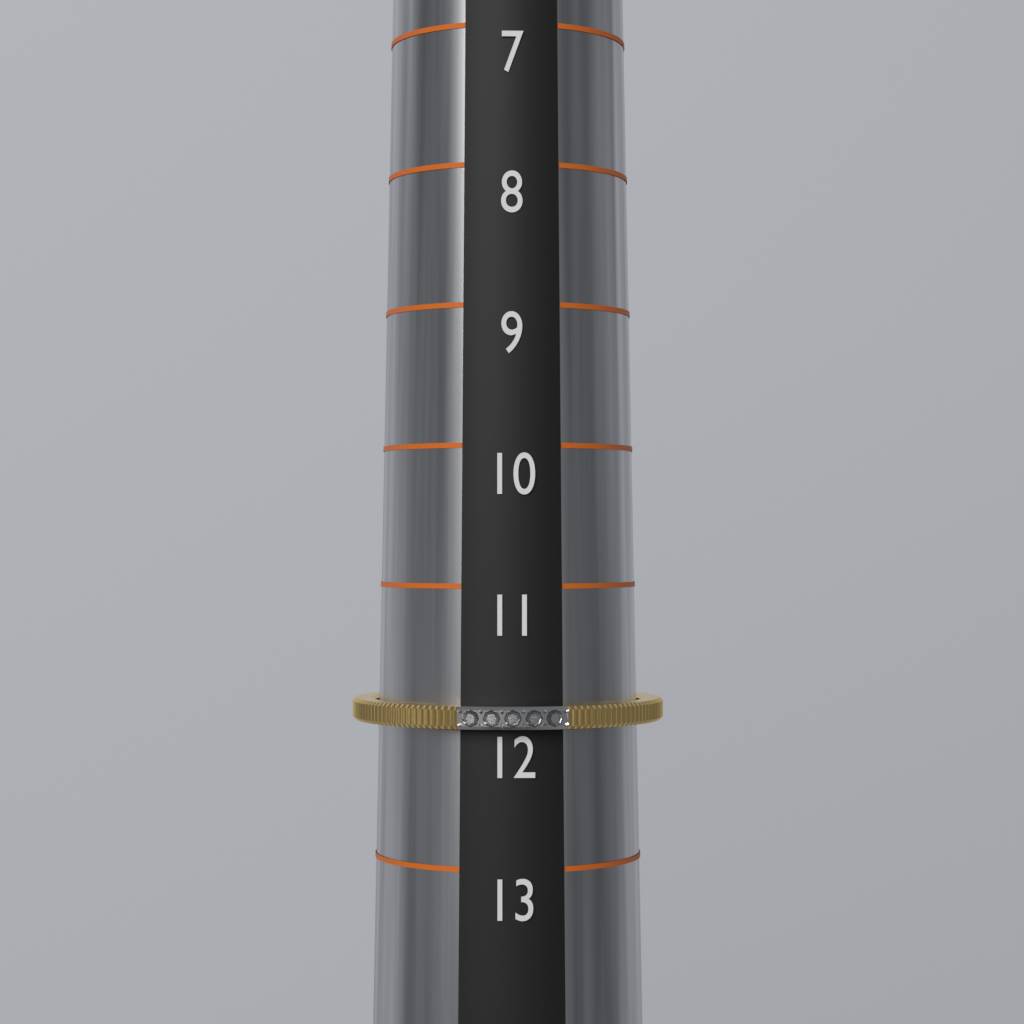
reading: 12 (no unit)
